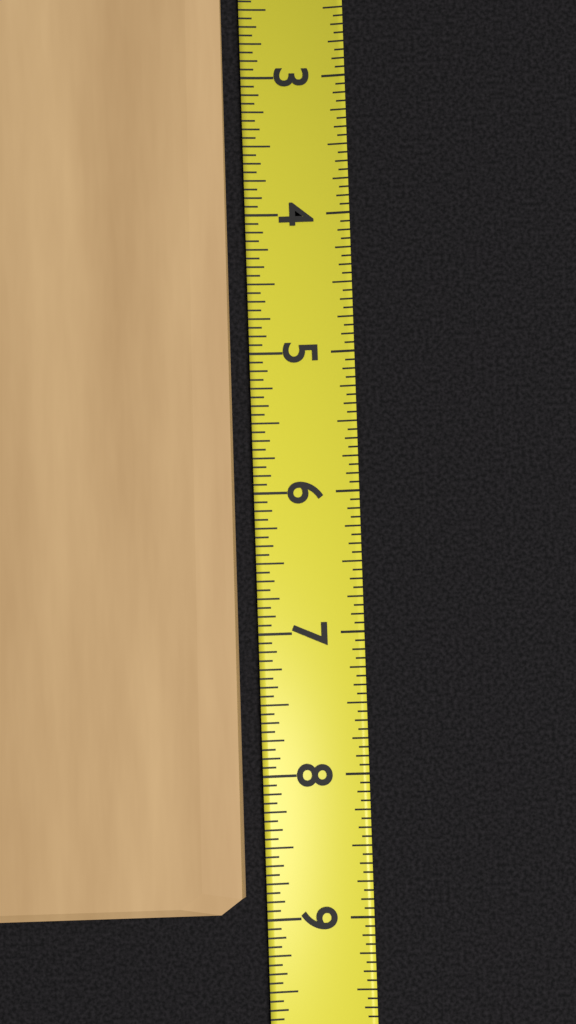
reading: 8.9375 (no unit)
